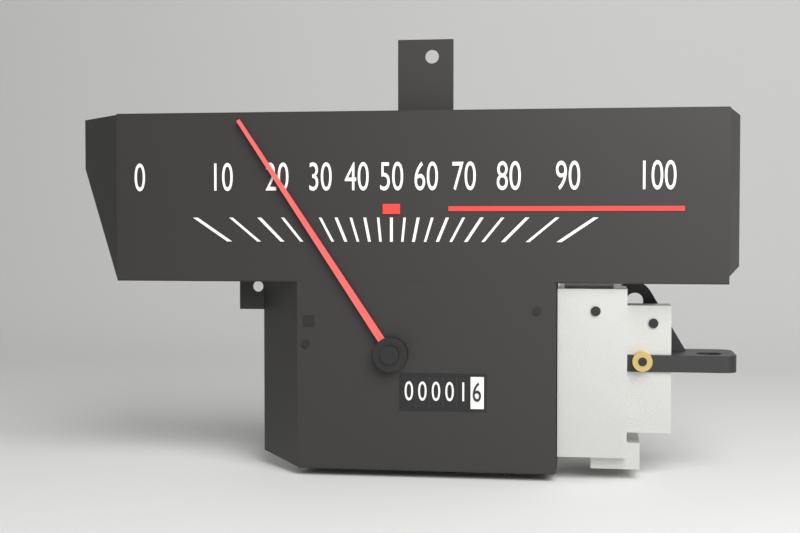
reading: 20 (no unit)
